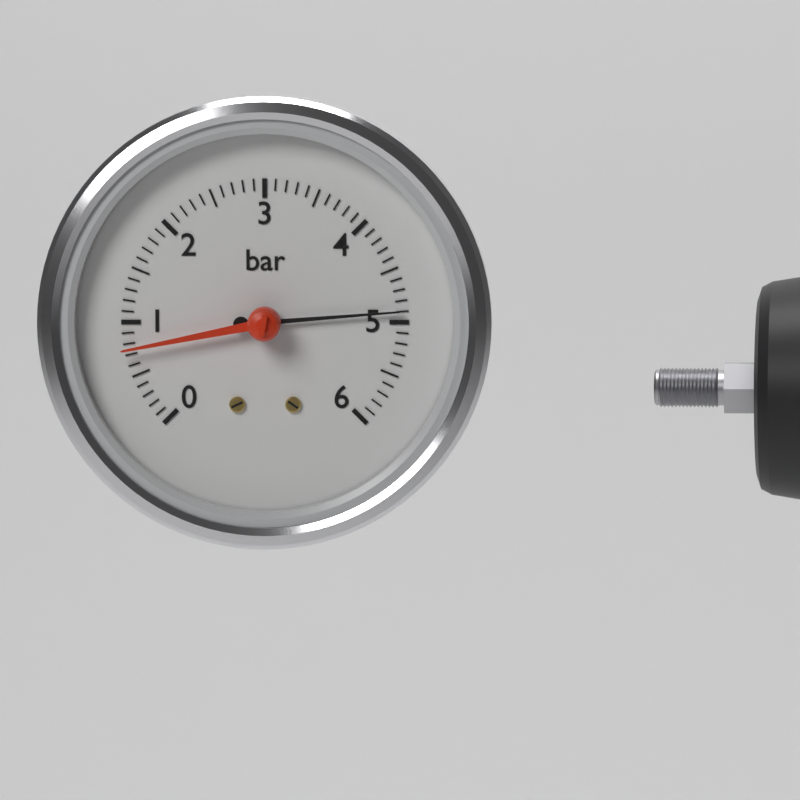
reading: 4.9 bar
